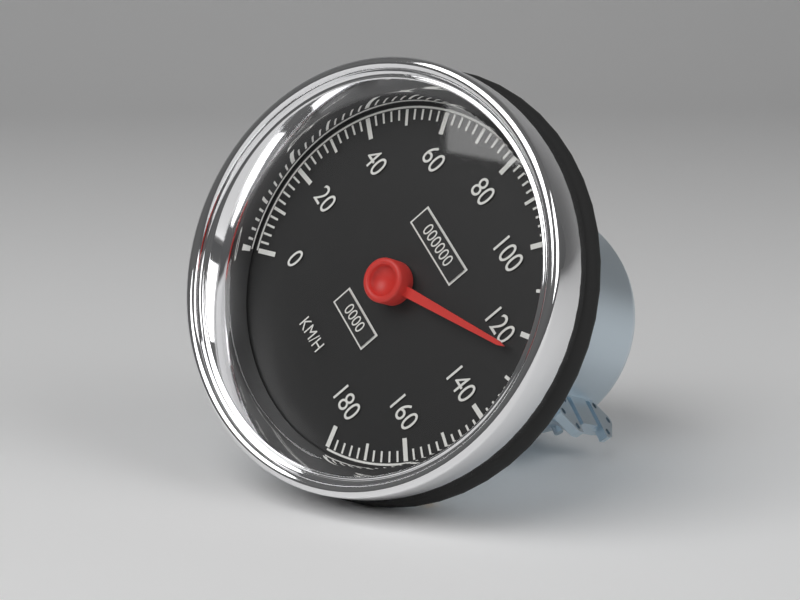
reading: 124 km/h
